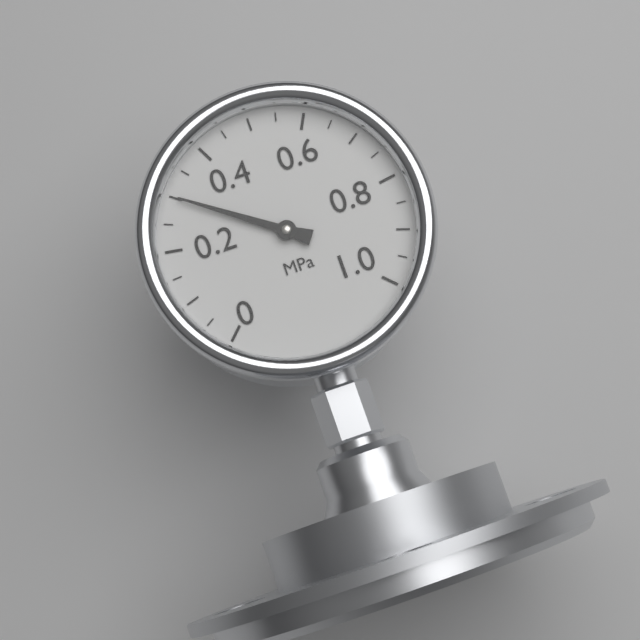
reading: 0.30 MPa
